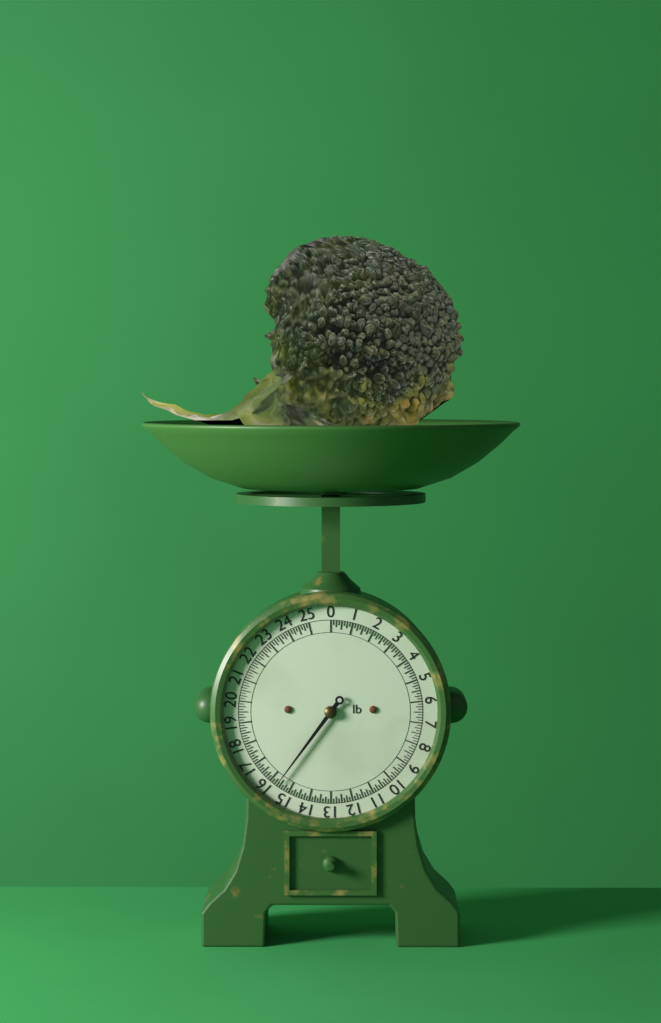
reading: 15.625 lb
